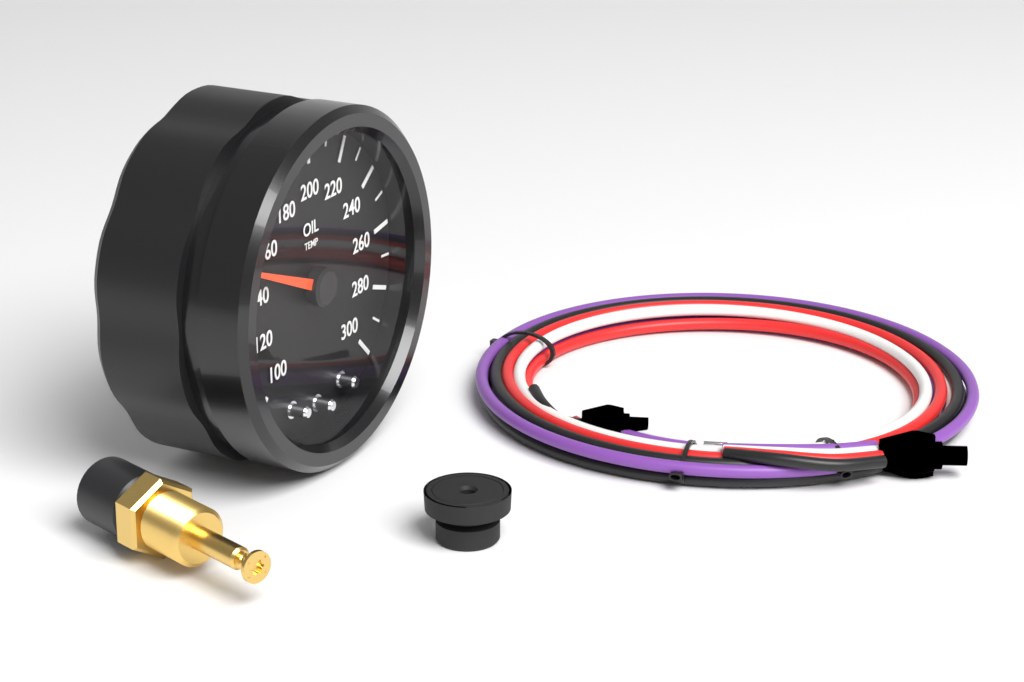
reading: 150 (no unit)
